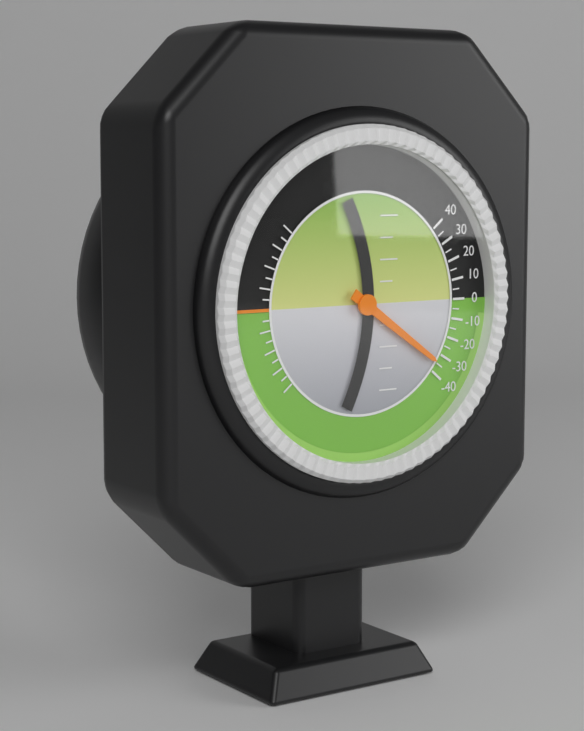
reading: -35 (no unit)
